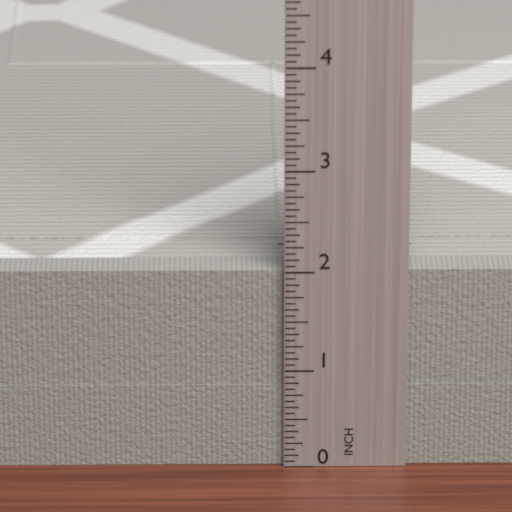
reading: 2.0000 in
